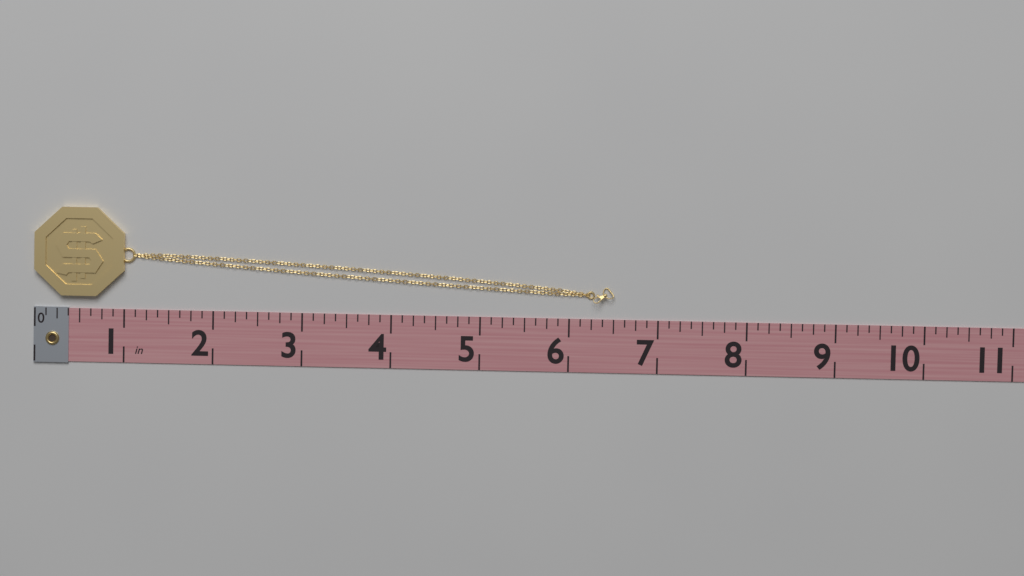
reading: 6.500 in
